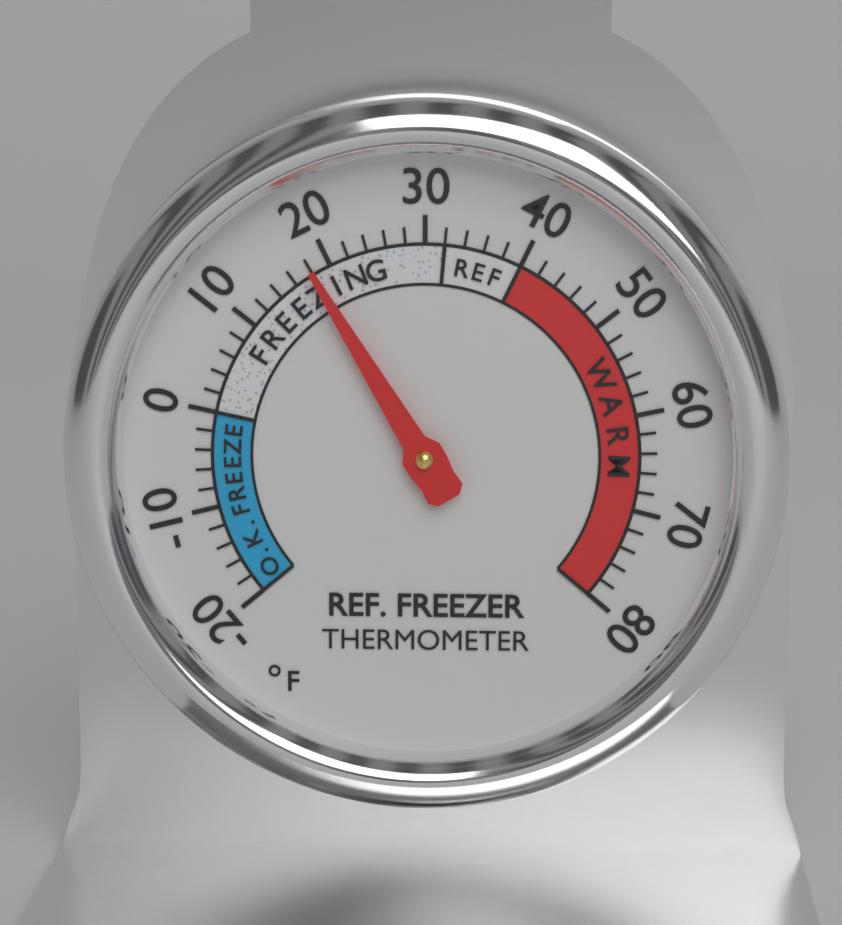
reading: 18 °F
